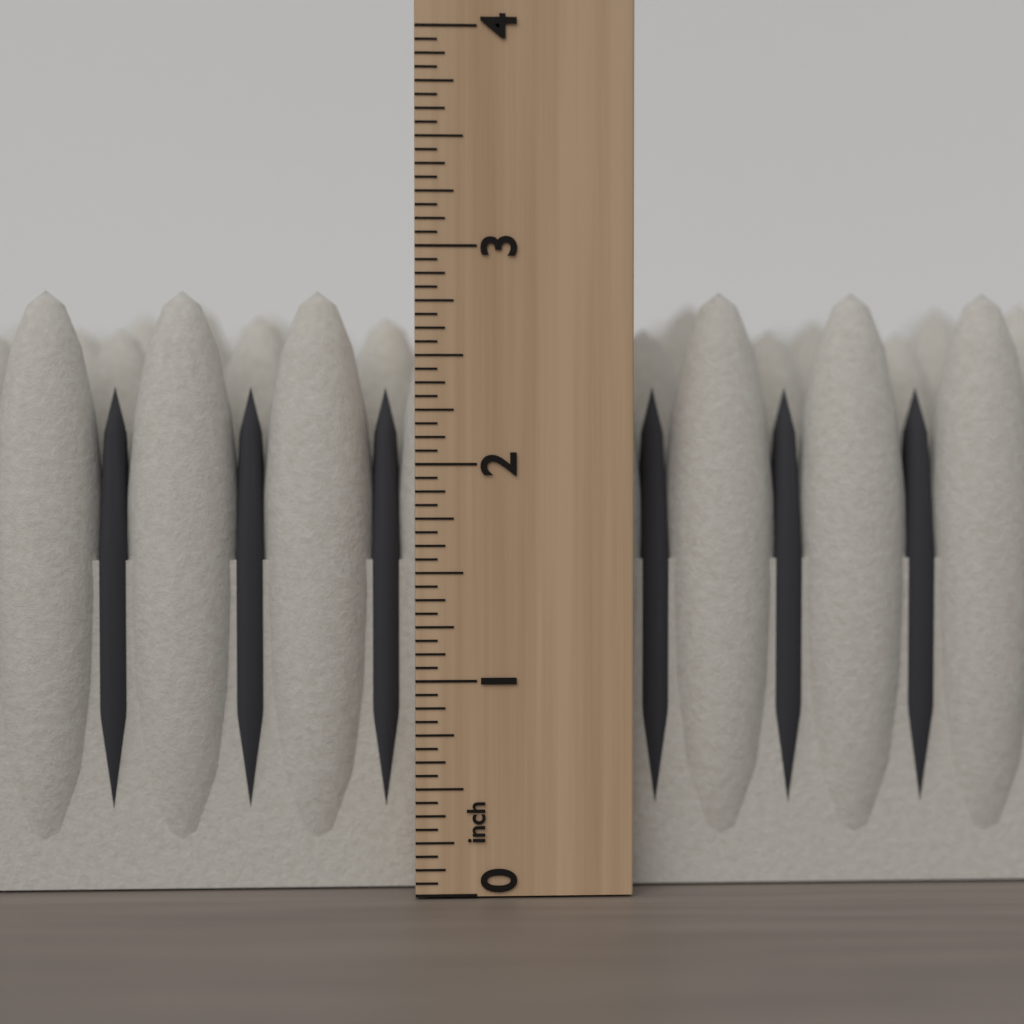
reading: 2.8125 inch
